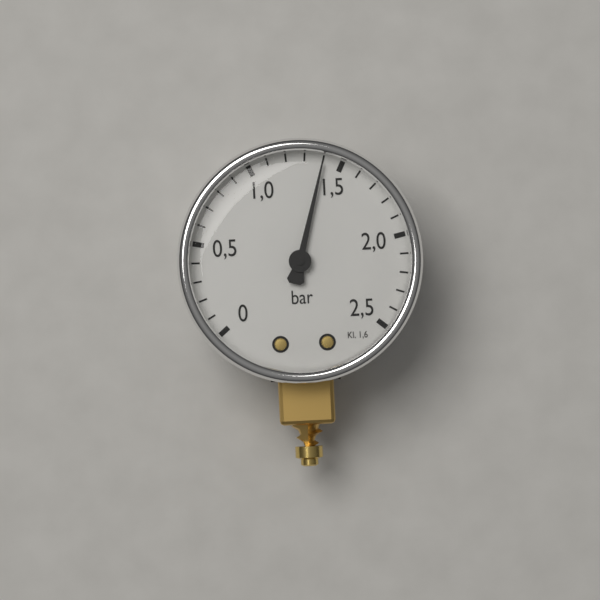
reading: 1.4 bar
